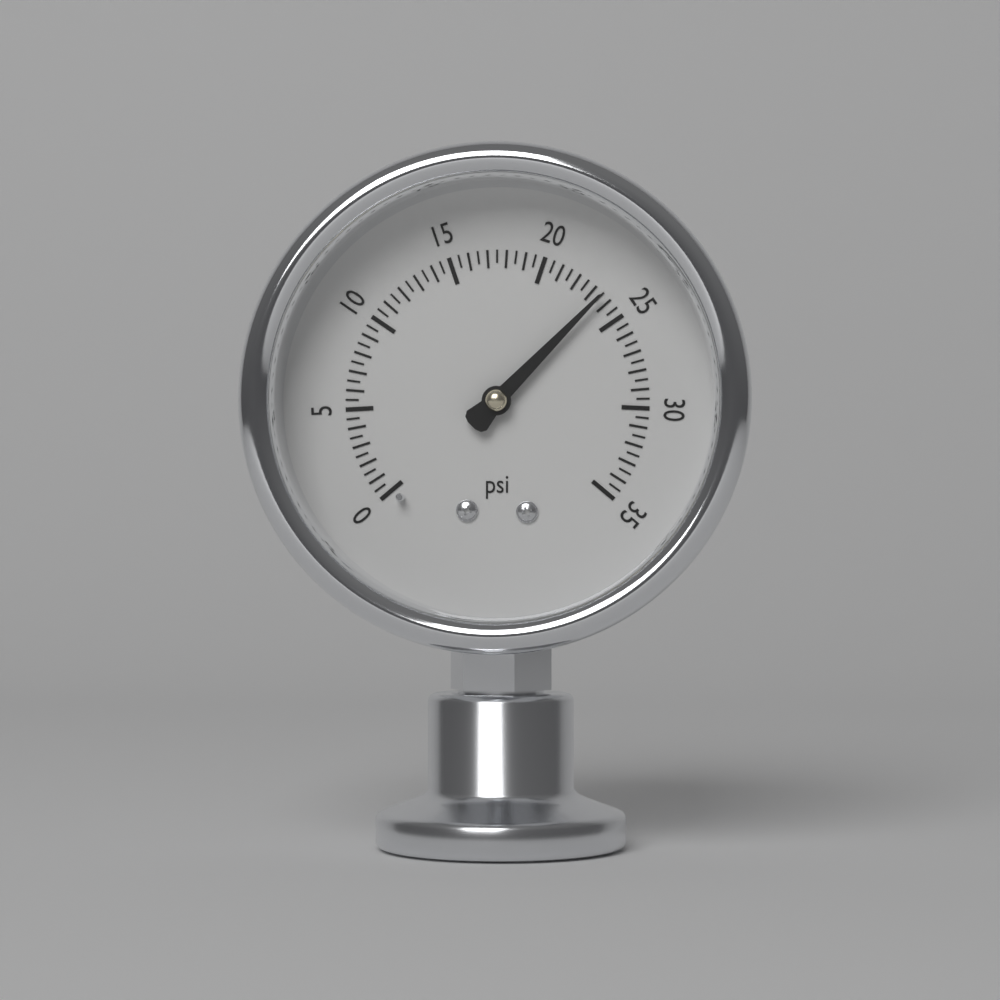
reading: 23.5 psi
